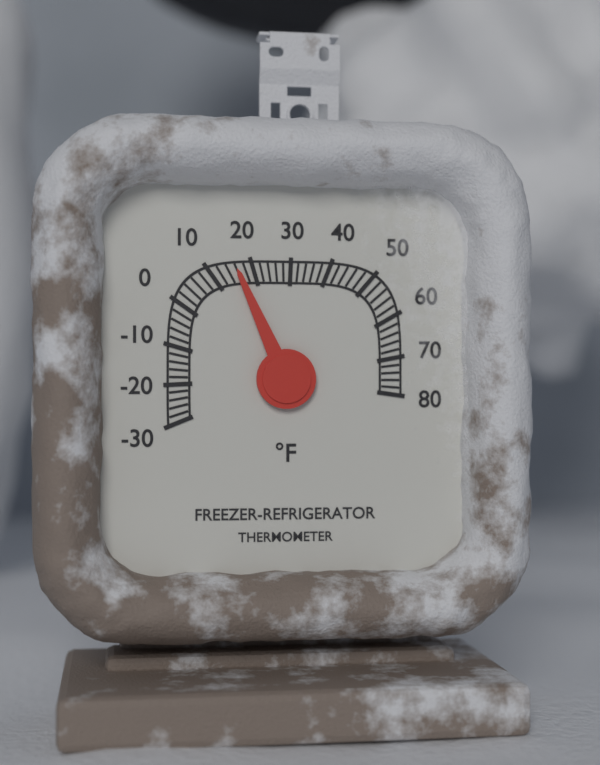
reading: 16 °F
